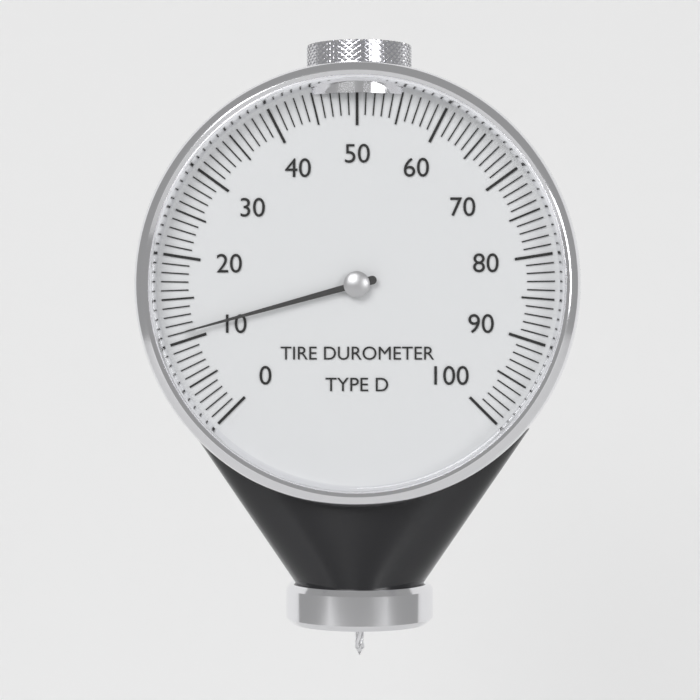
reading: 11 (no unit)
